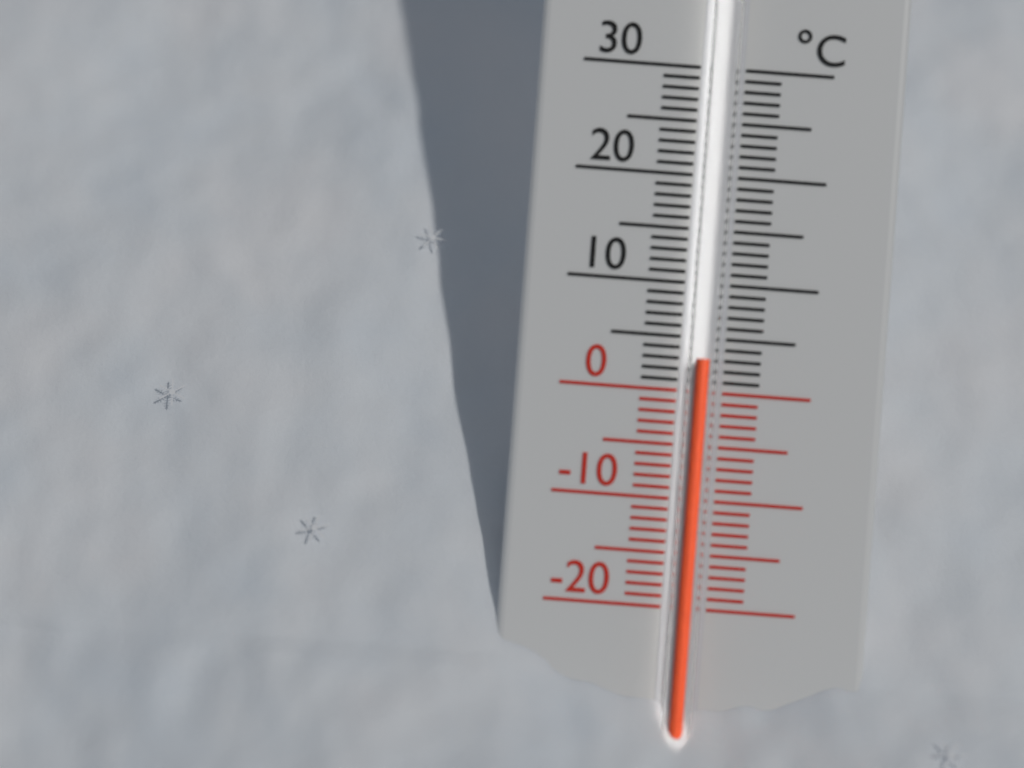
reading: 3 °C
